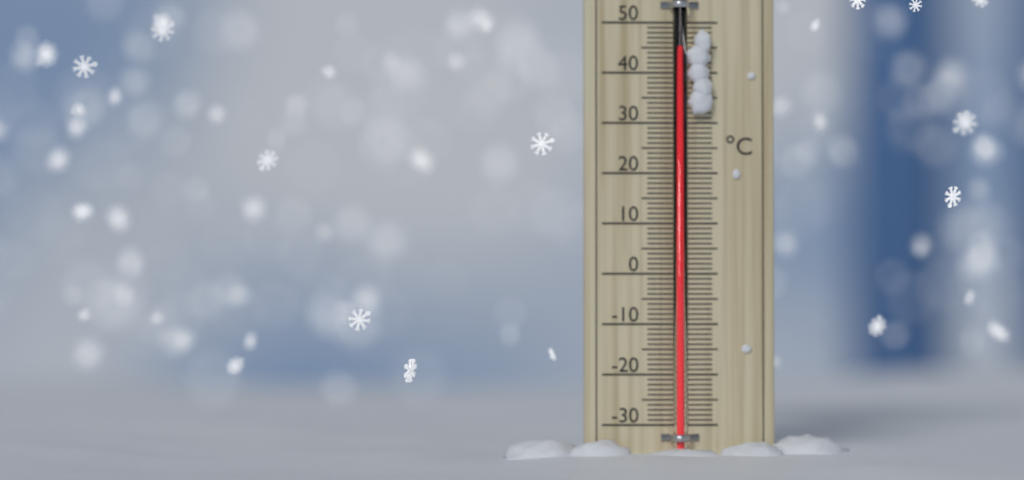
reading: 44 °C
